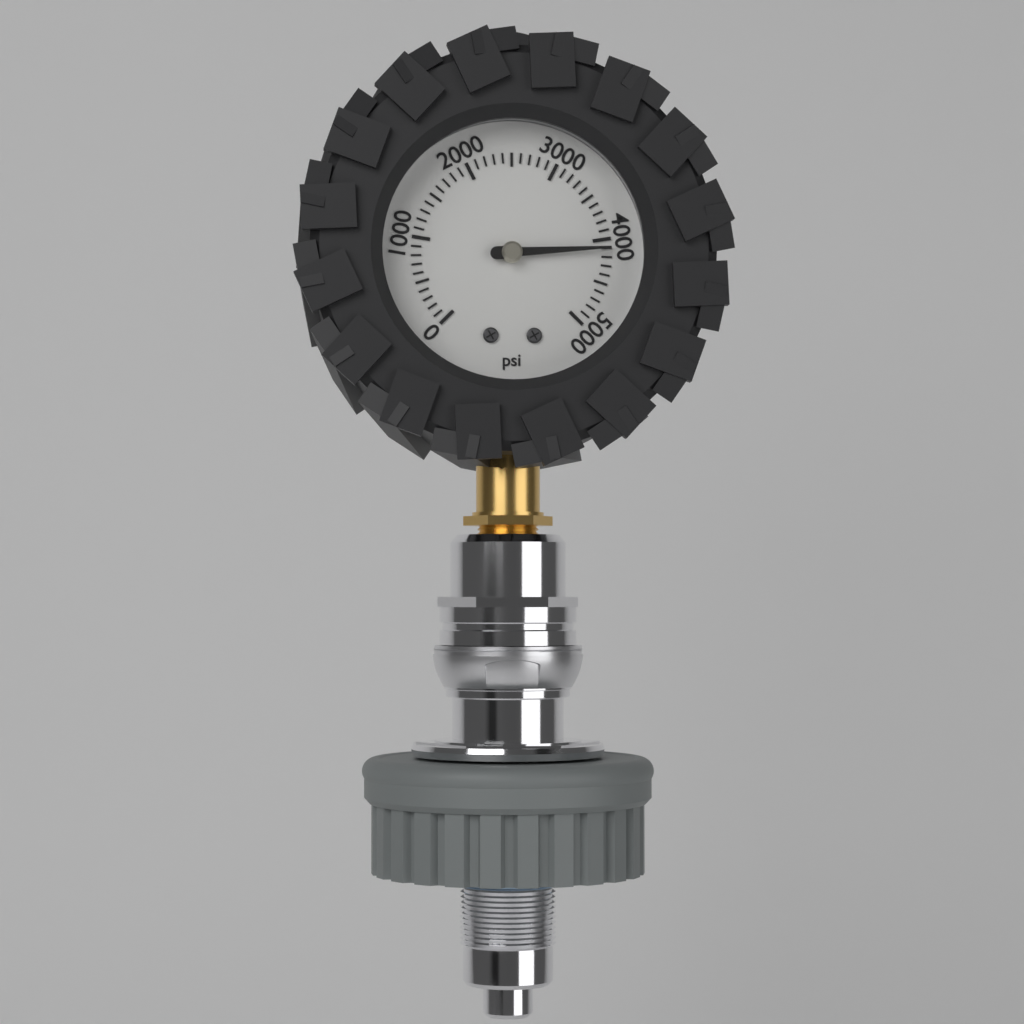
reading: 4100 psi
